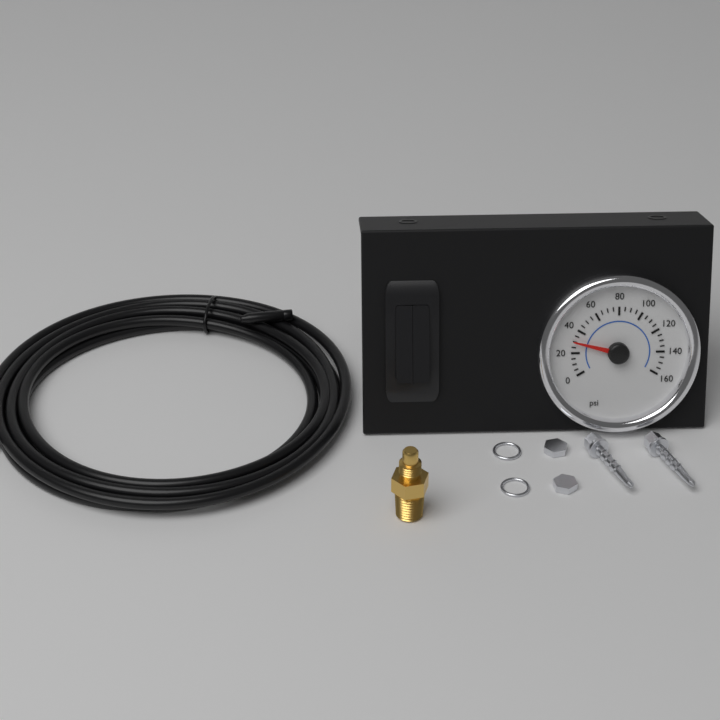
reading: 30 psi
